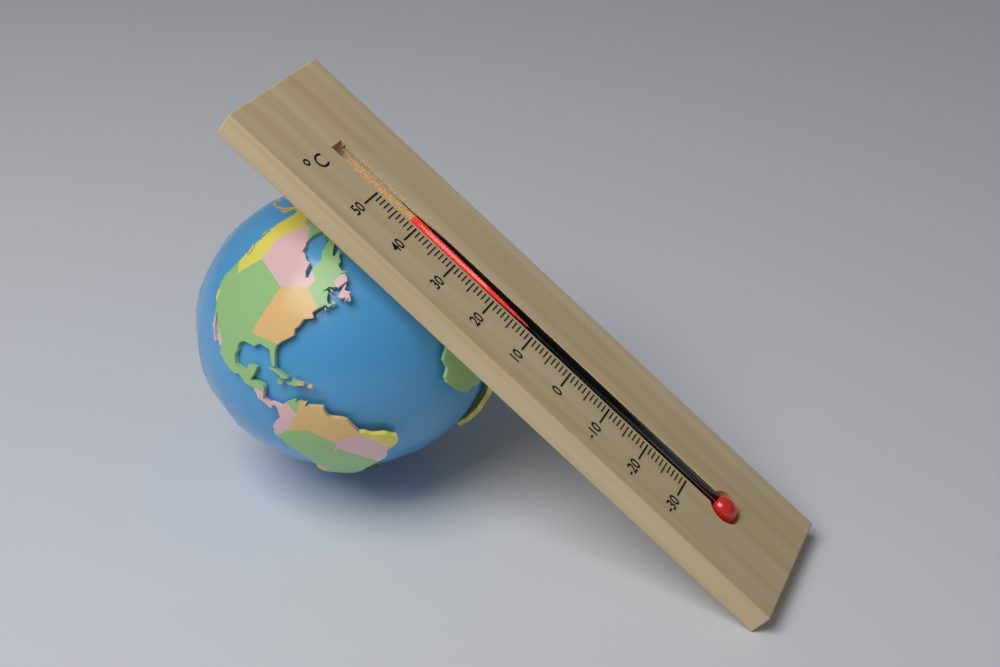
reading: 42 °C
